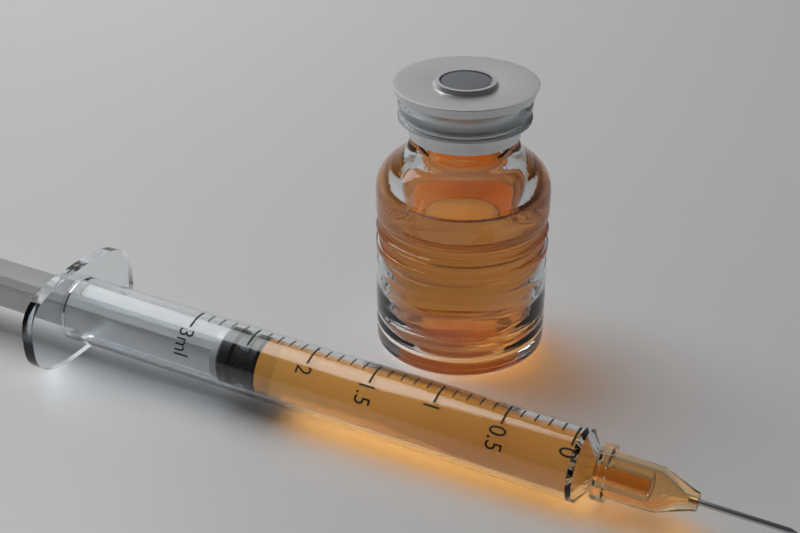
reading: 2.4 ml
